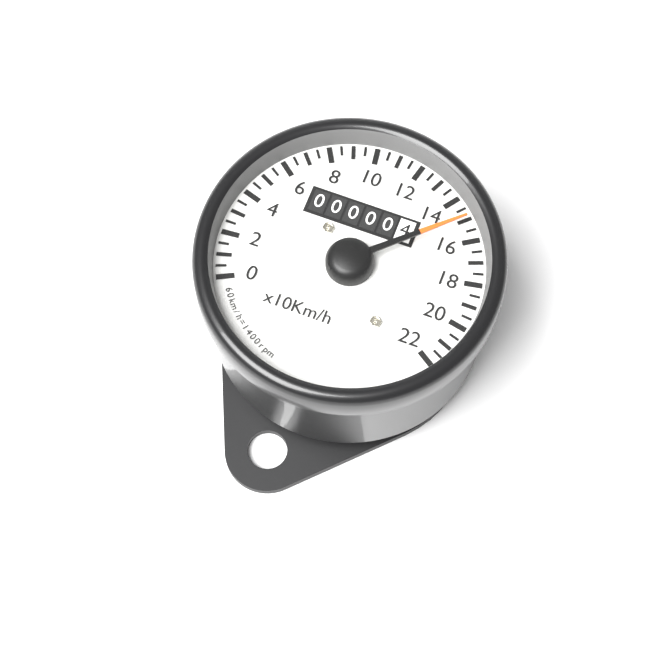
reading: 15.0 x10 km/h
